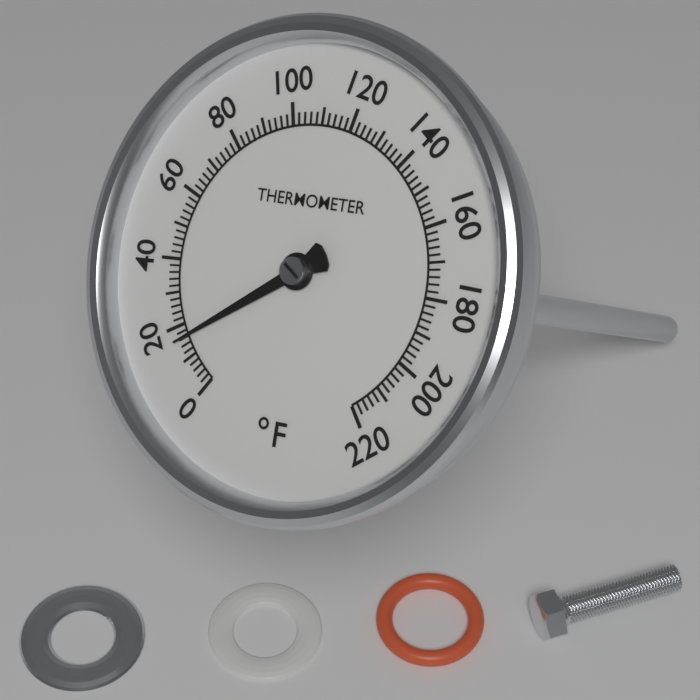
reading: 16 °F
